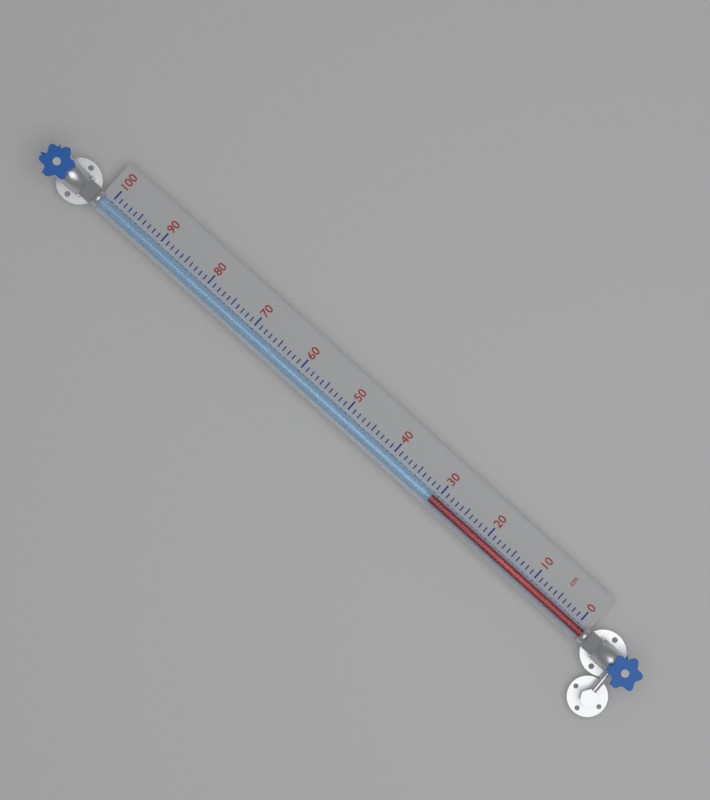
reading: 31 cm
